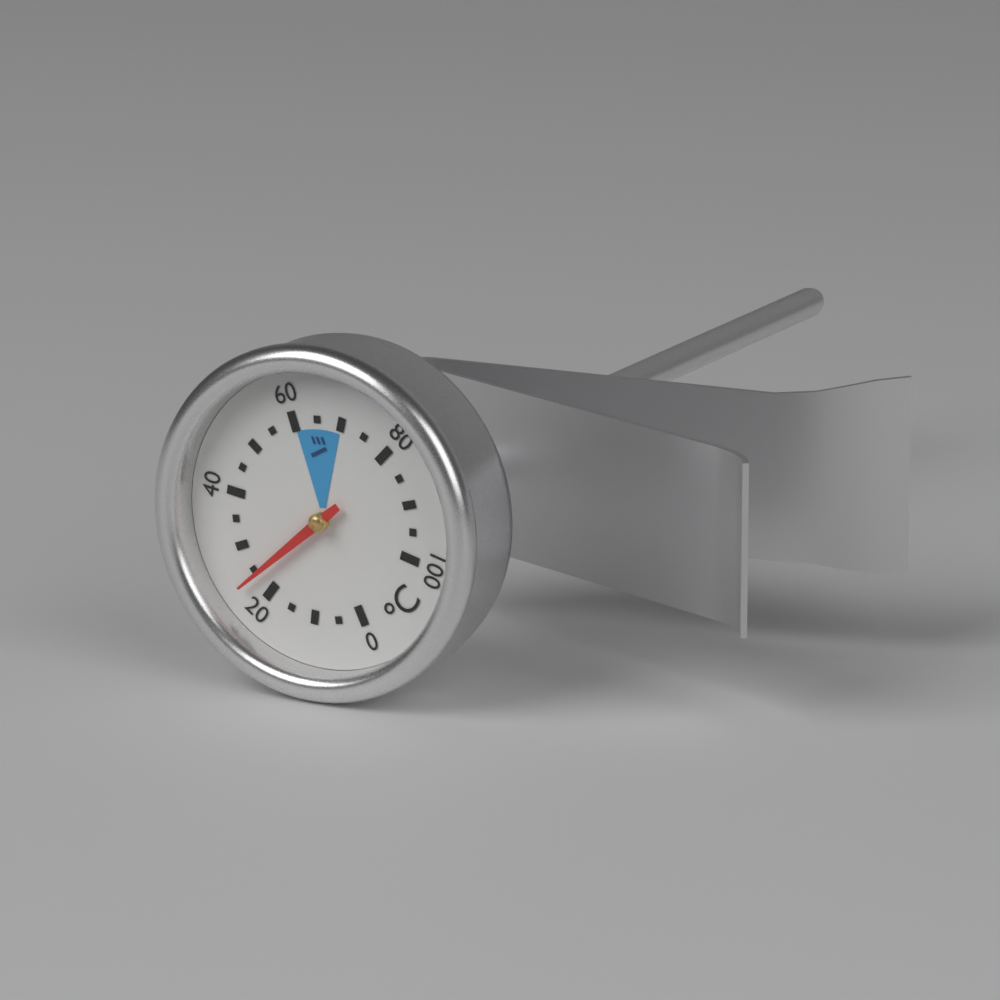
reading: 24 °C
